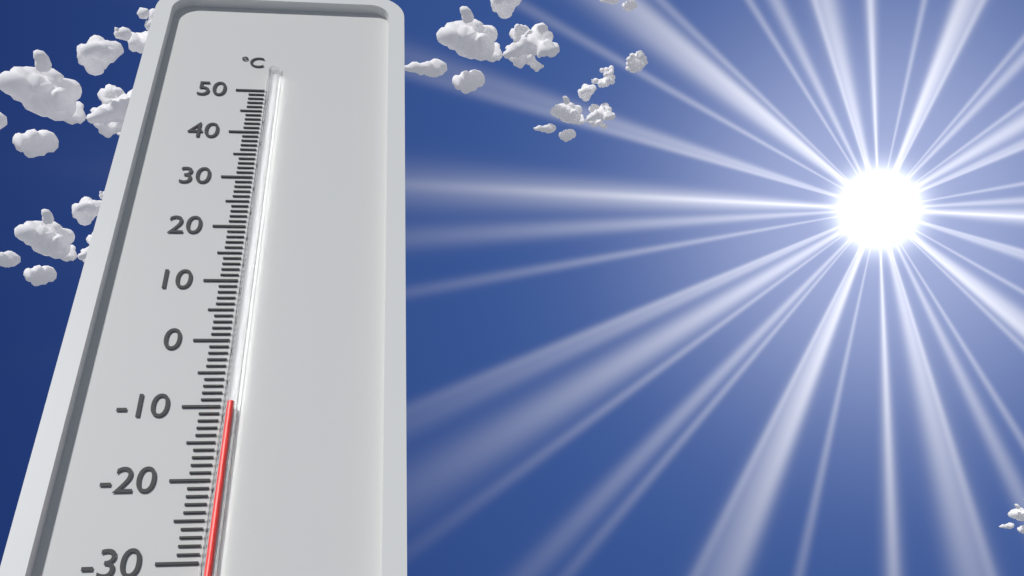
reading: -10 °C
